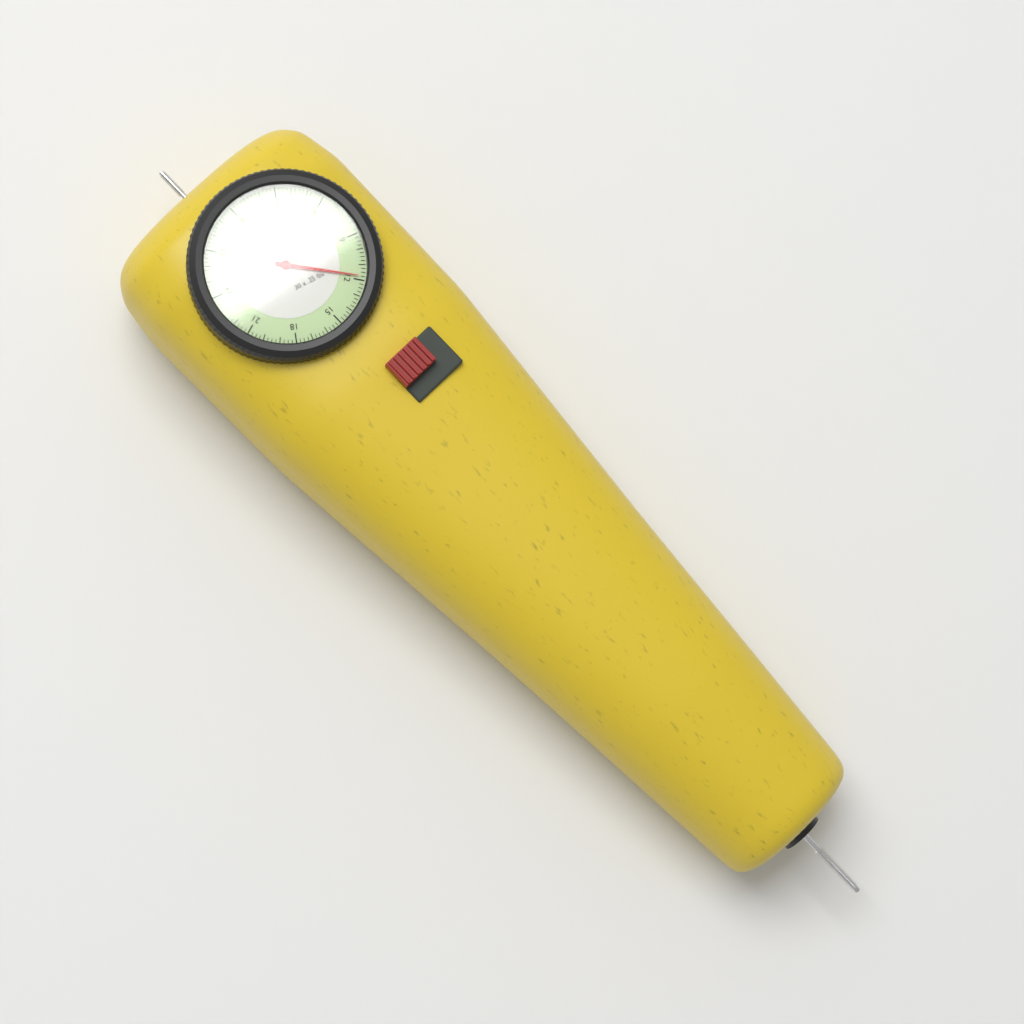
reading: 11.75 lbs
